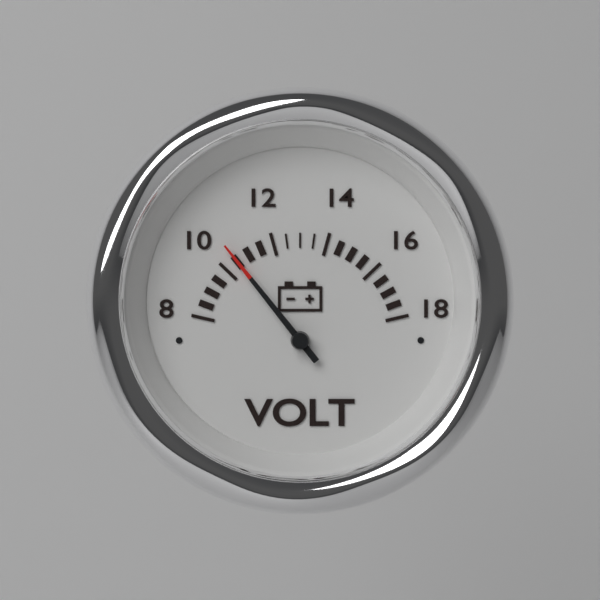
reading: 10.5 V
